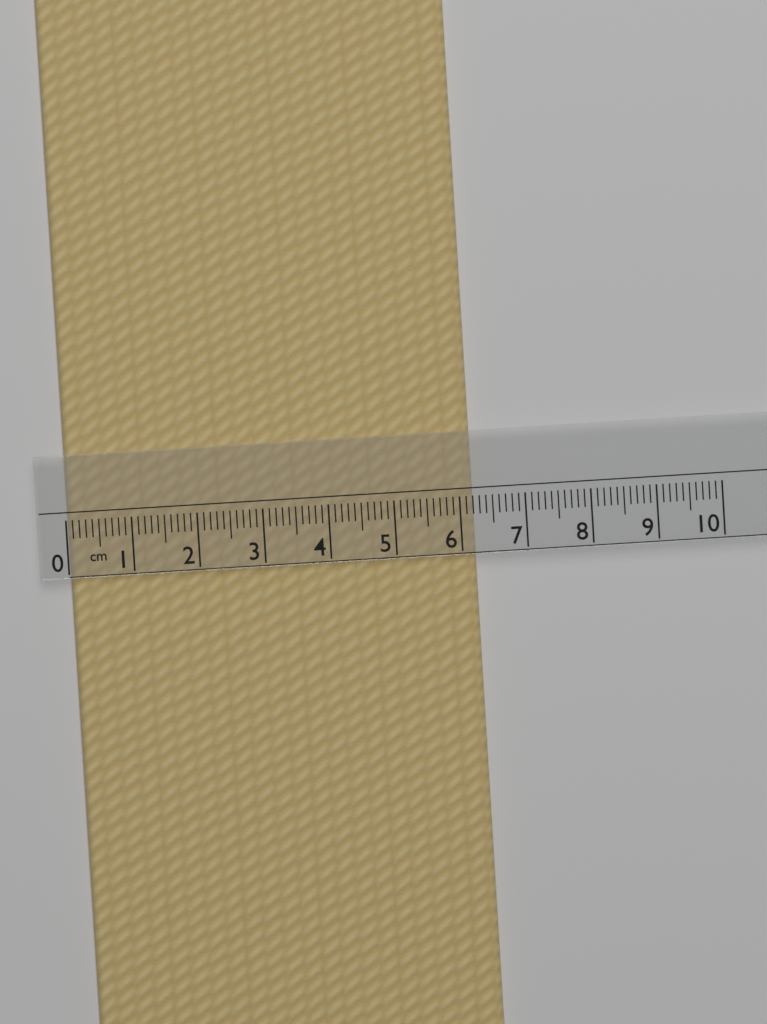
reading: 6.2 cm
